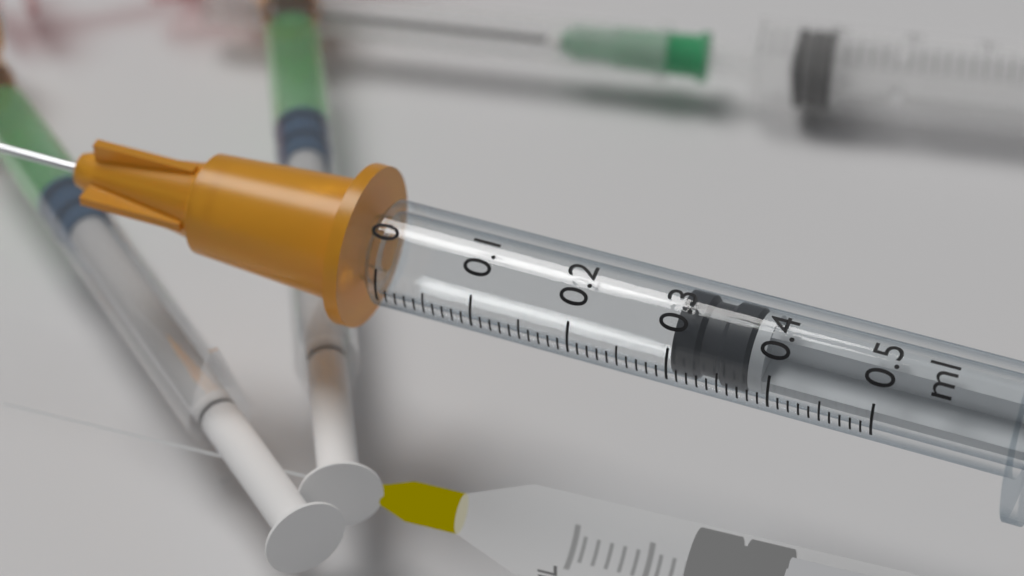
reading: 0.30 ml
